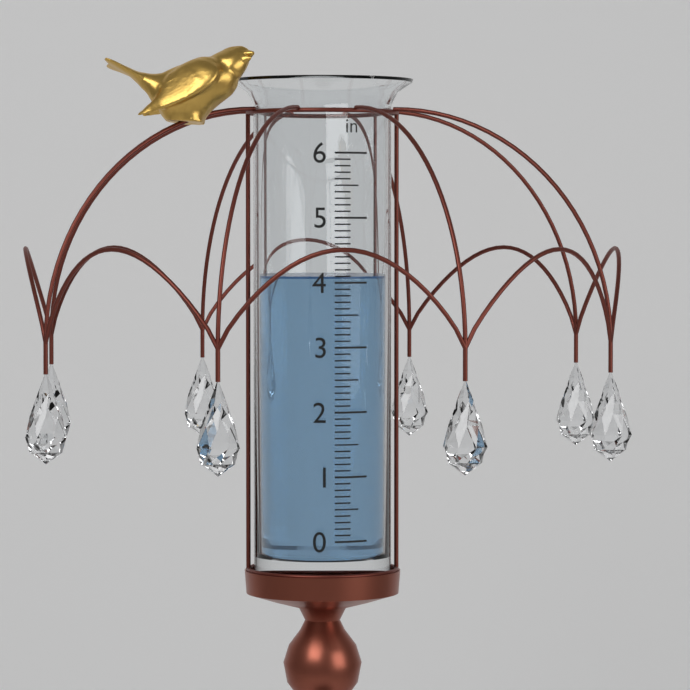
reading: 4.1 in
